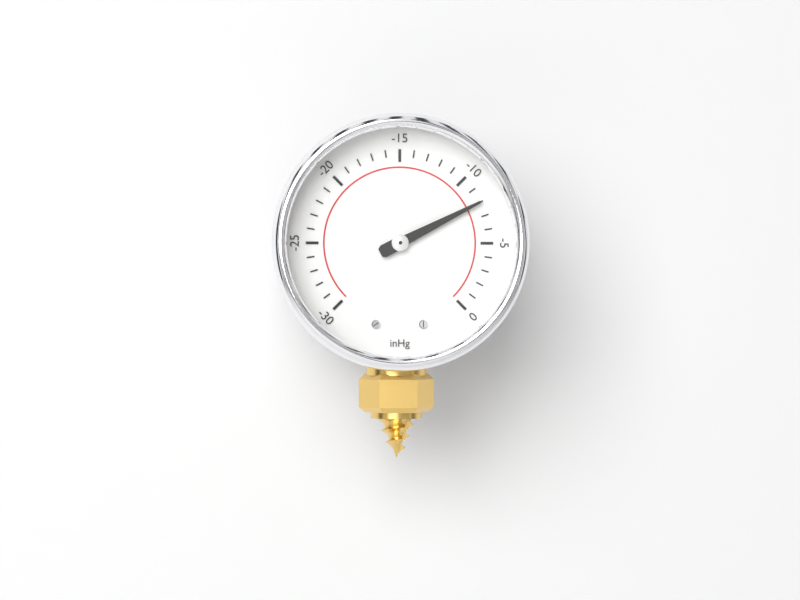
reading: -8 inHg
